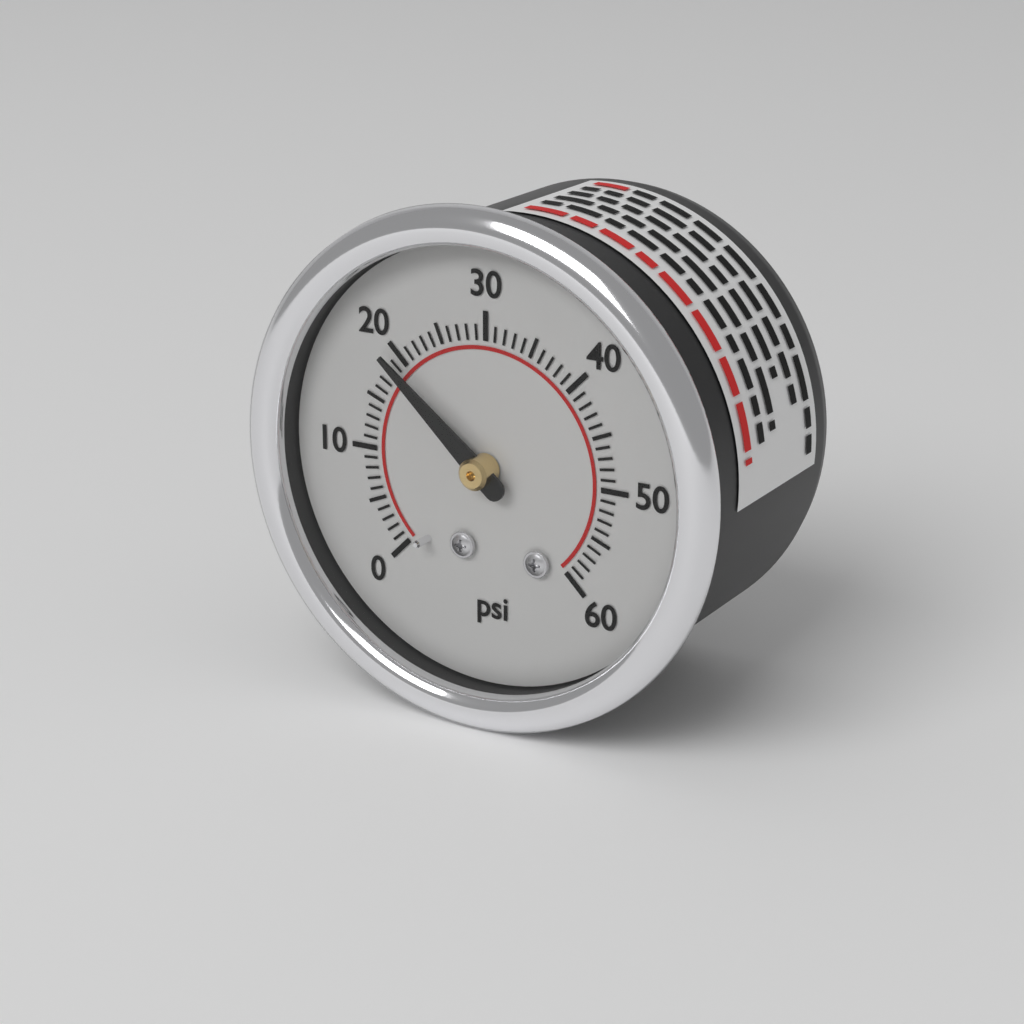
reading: 19 psi
